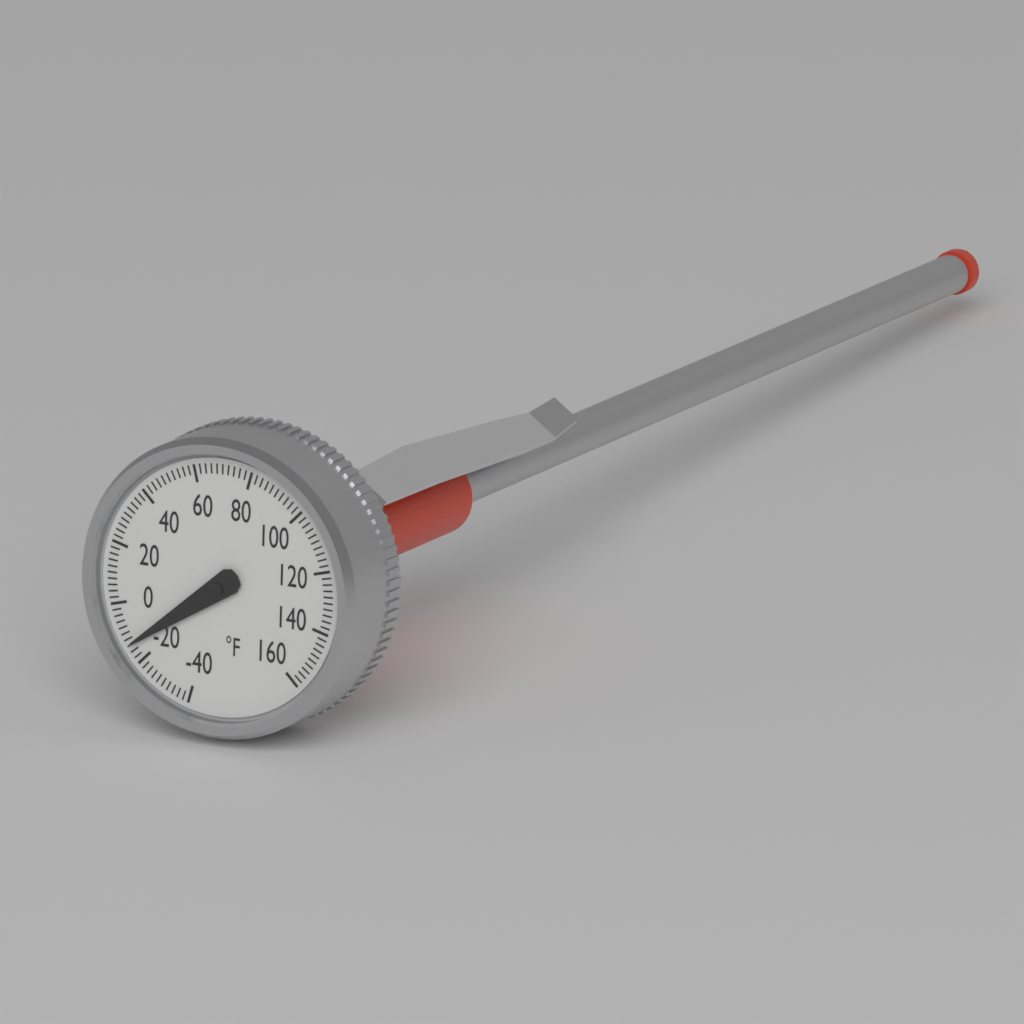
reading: -14 °F
